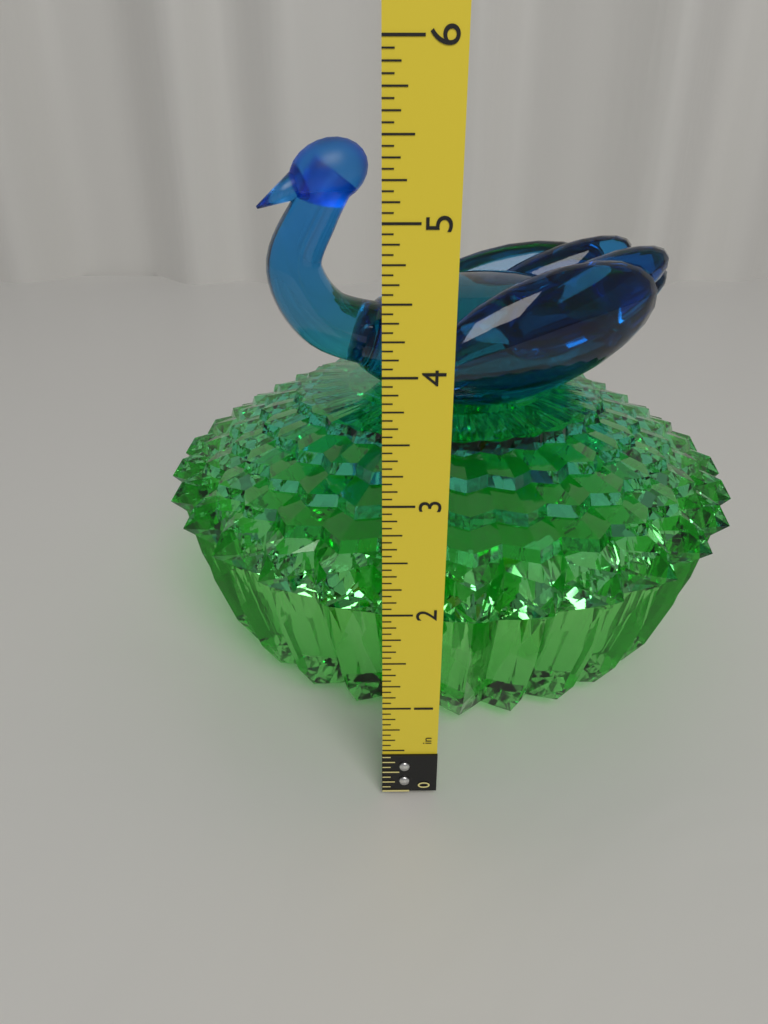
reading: 5.4375 in
